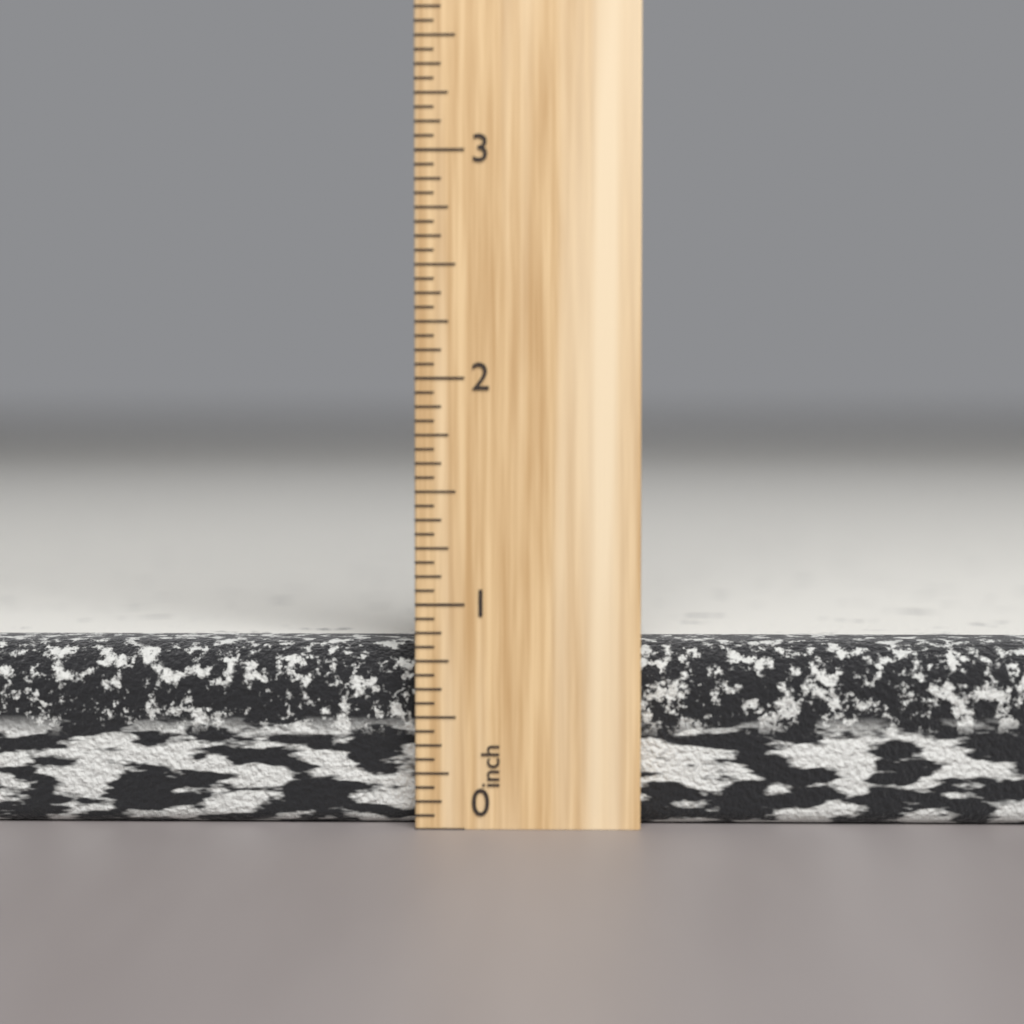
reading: 0.8125 inch
